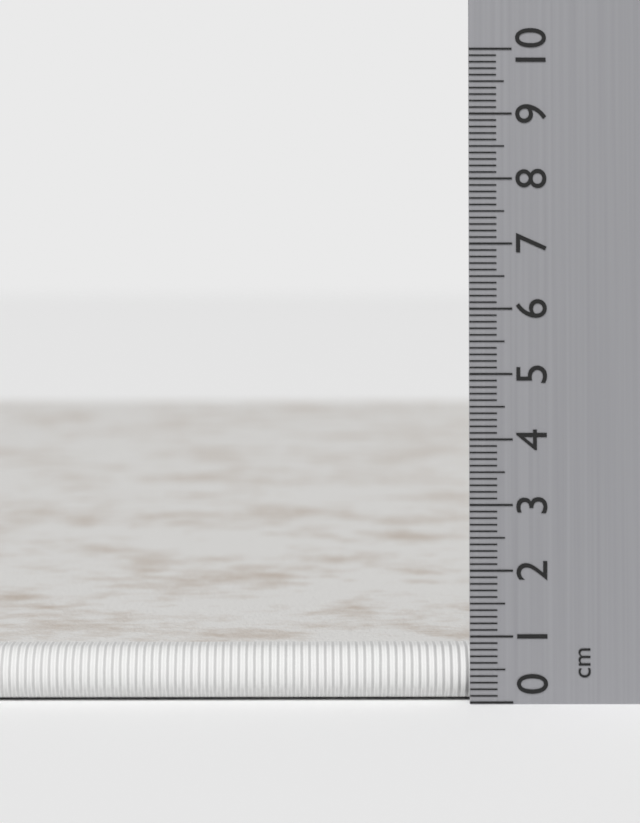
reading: 0.8 cm
